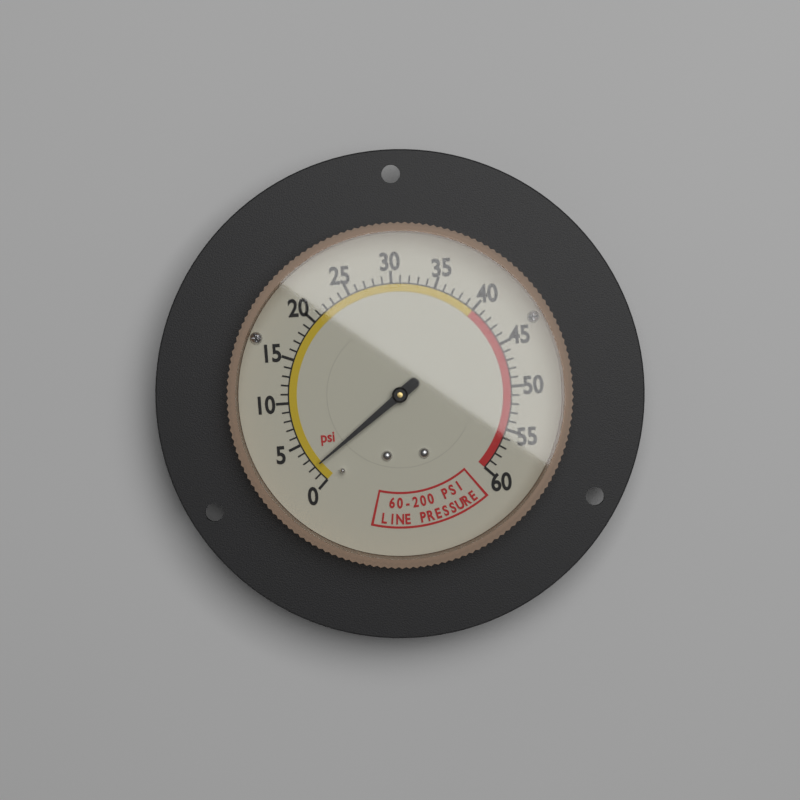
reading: 2 psi
